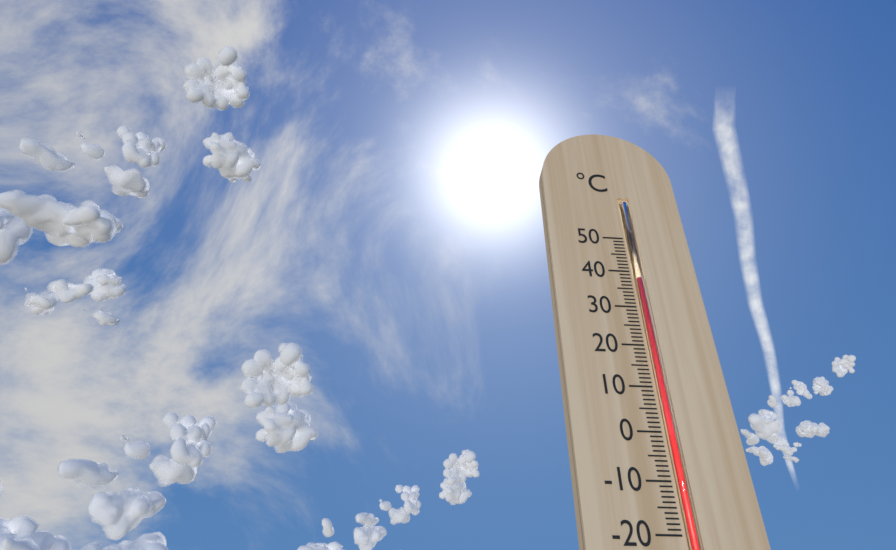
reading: 38 °C
